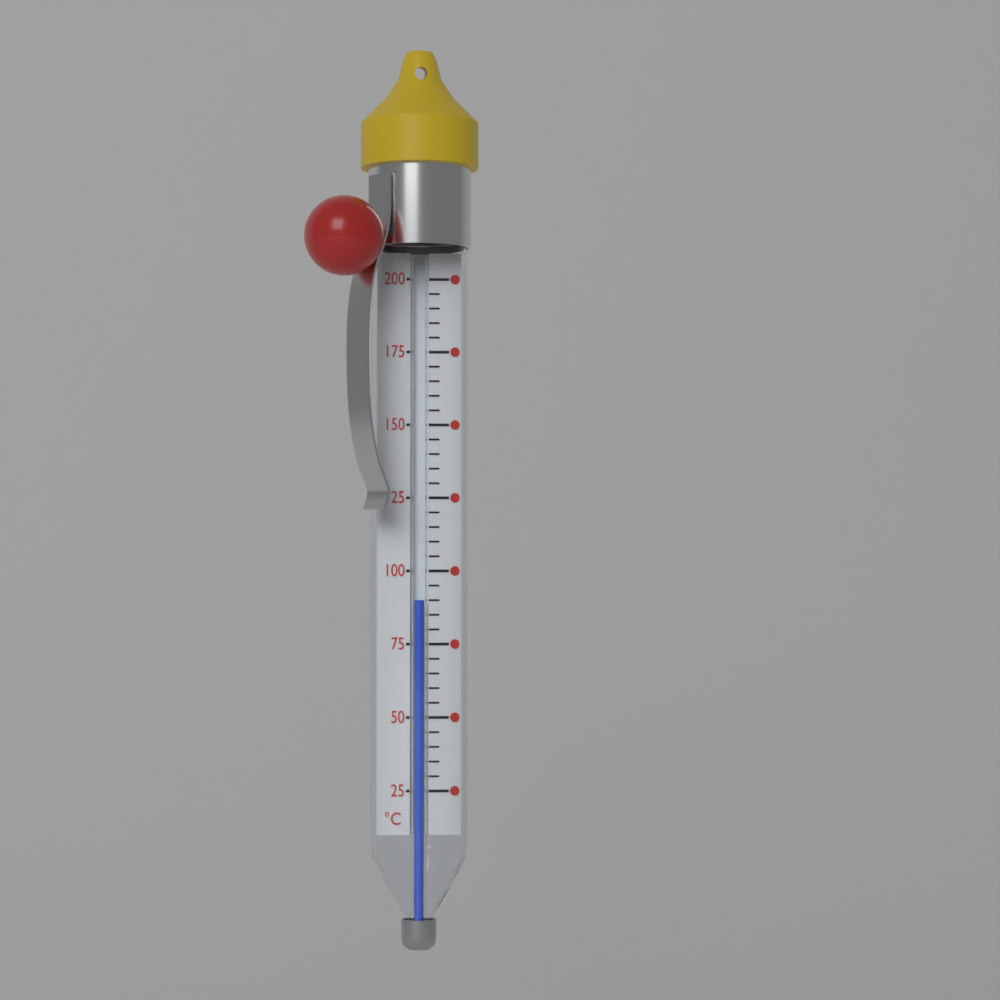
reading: 90 °C
